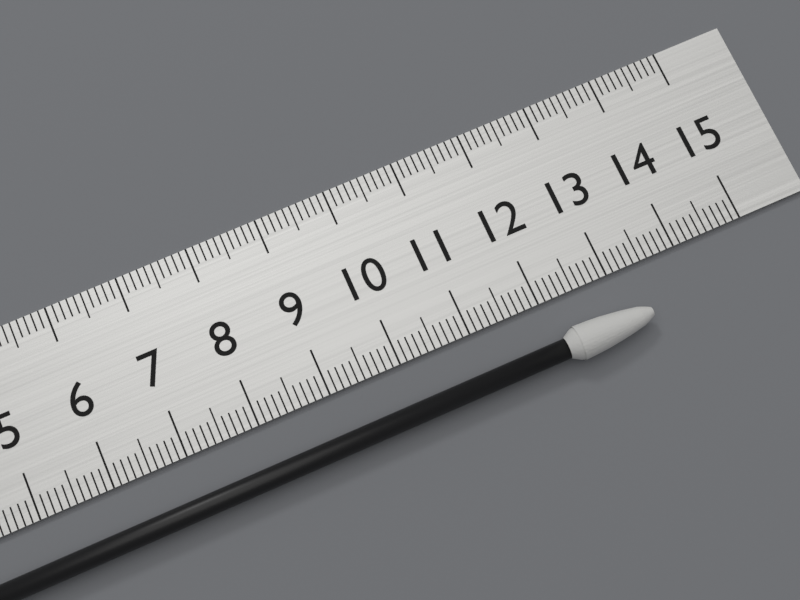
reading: 13.3 cm
